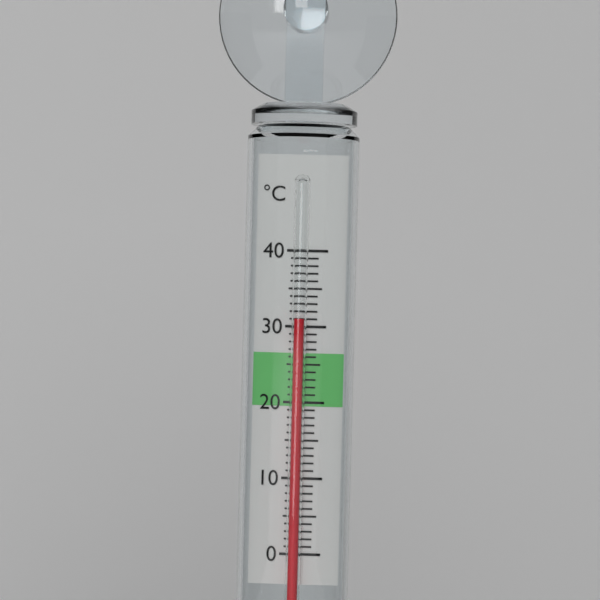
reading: 31 °C
